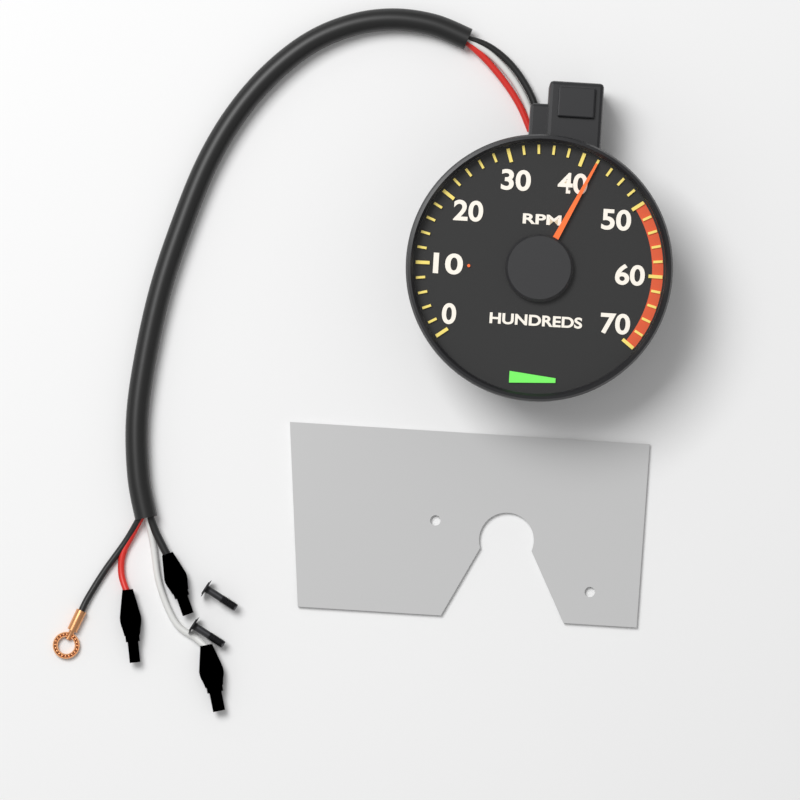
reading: 4200 RPM
